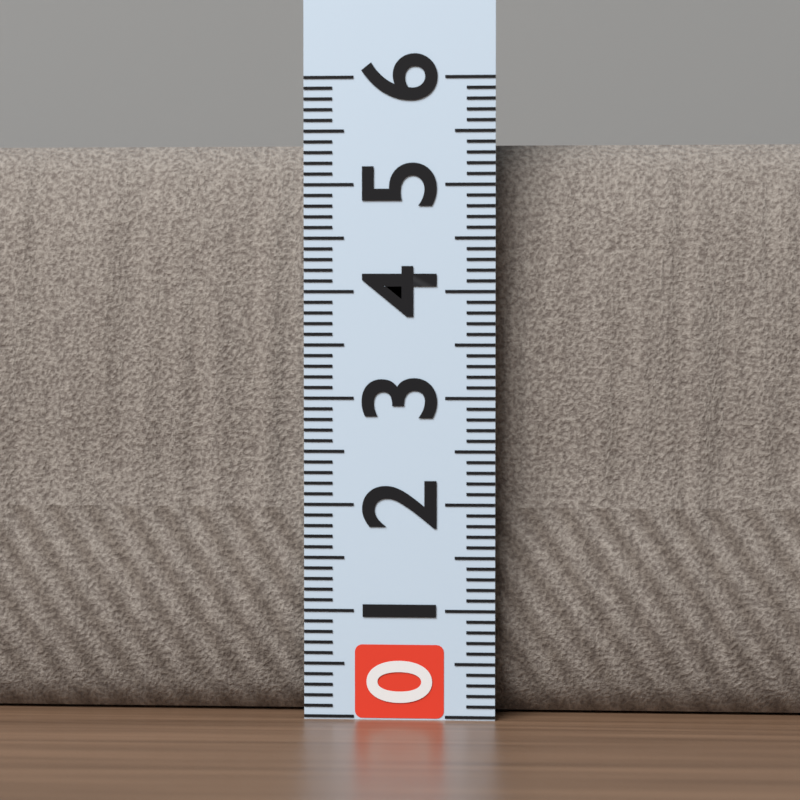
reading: 5.4 (no unit)
